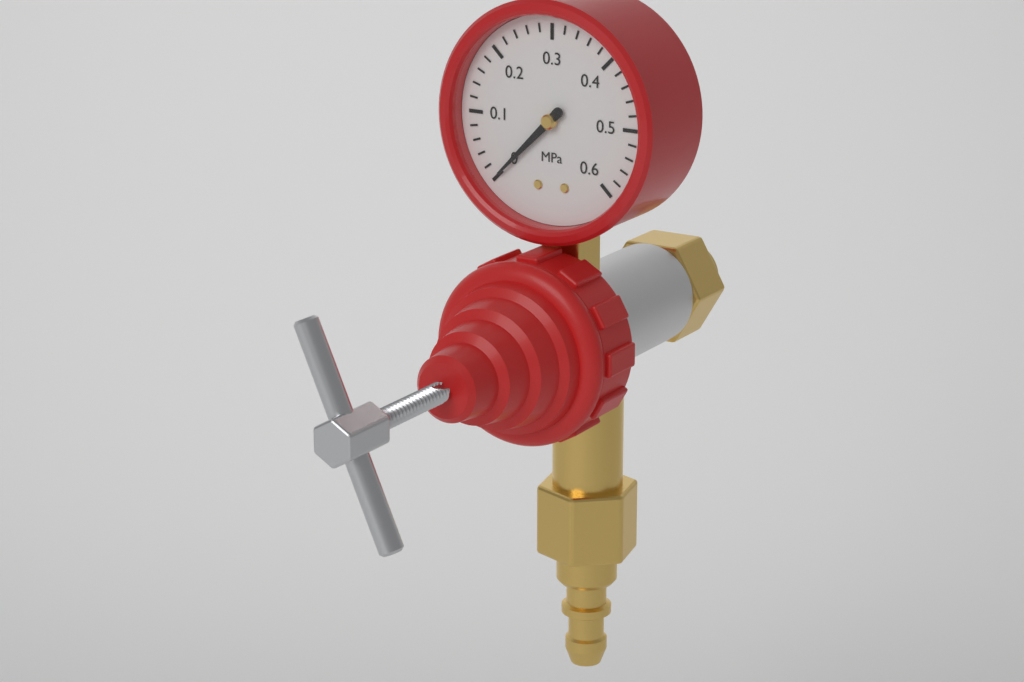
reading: 0.00 MPa
